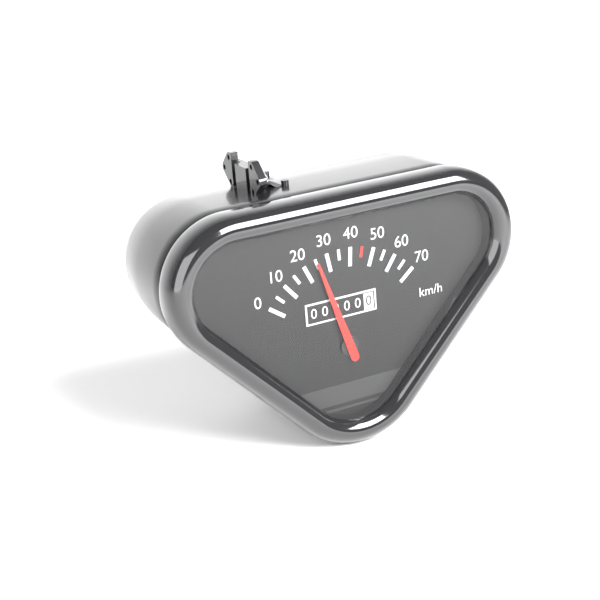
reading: 25 km/h
